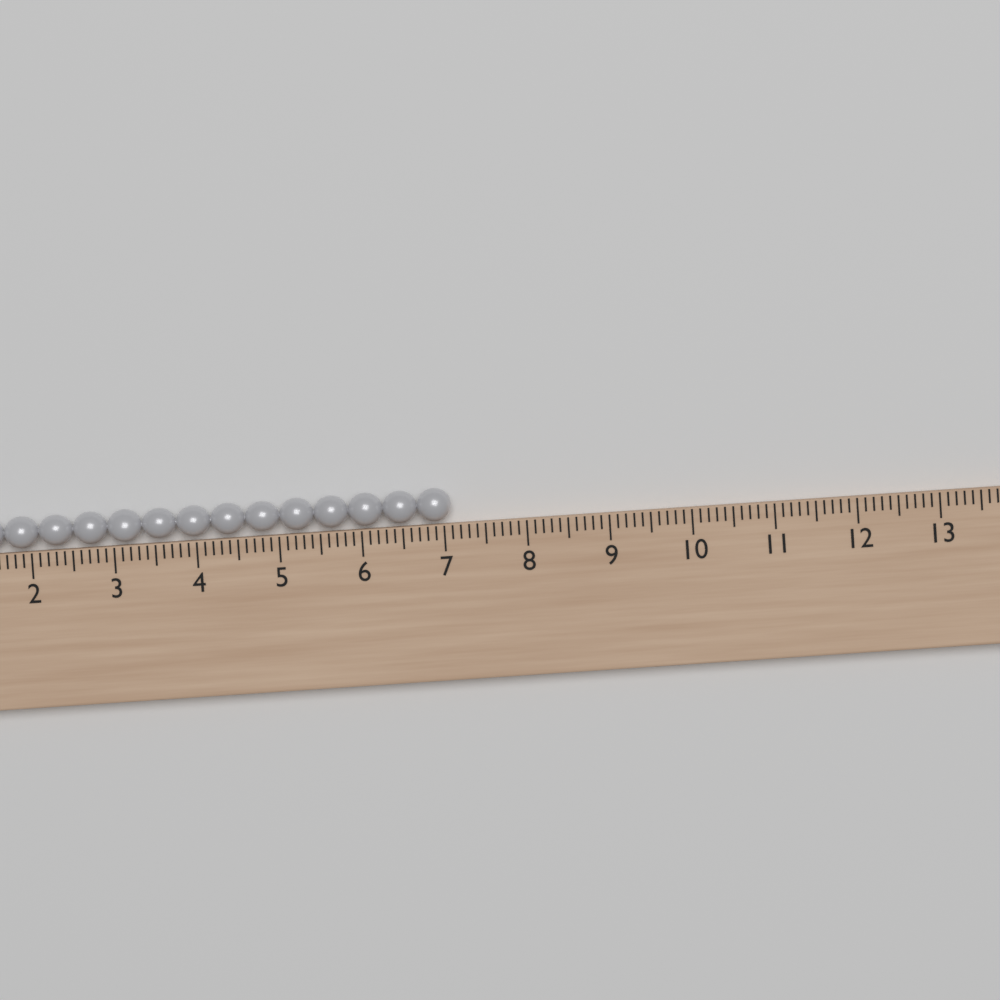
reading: 7.1 (no unit)
